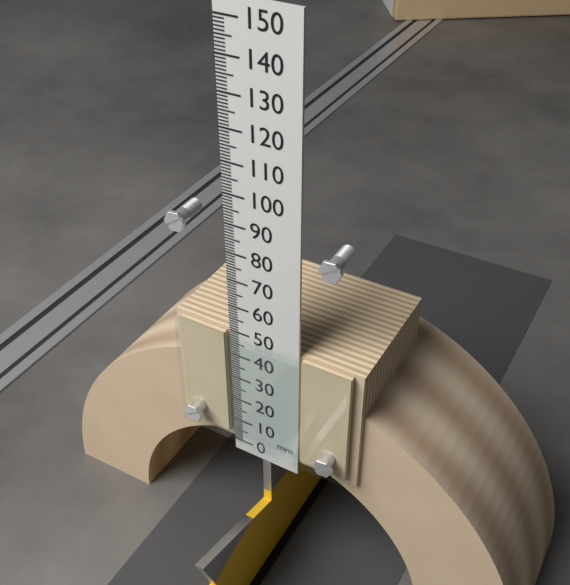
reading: 49 mm
